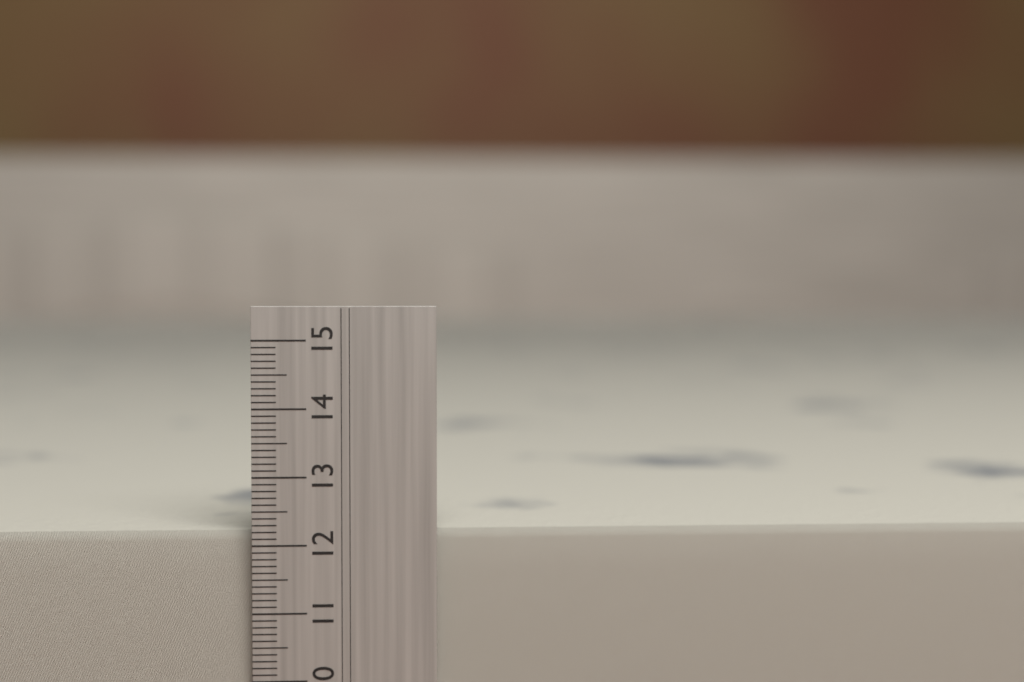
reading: 12.2 cm
